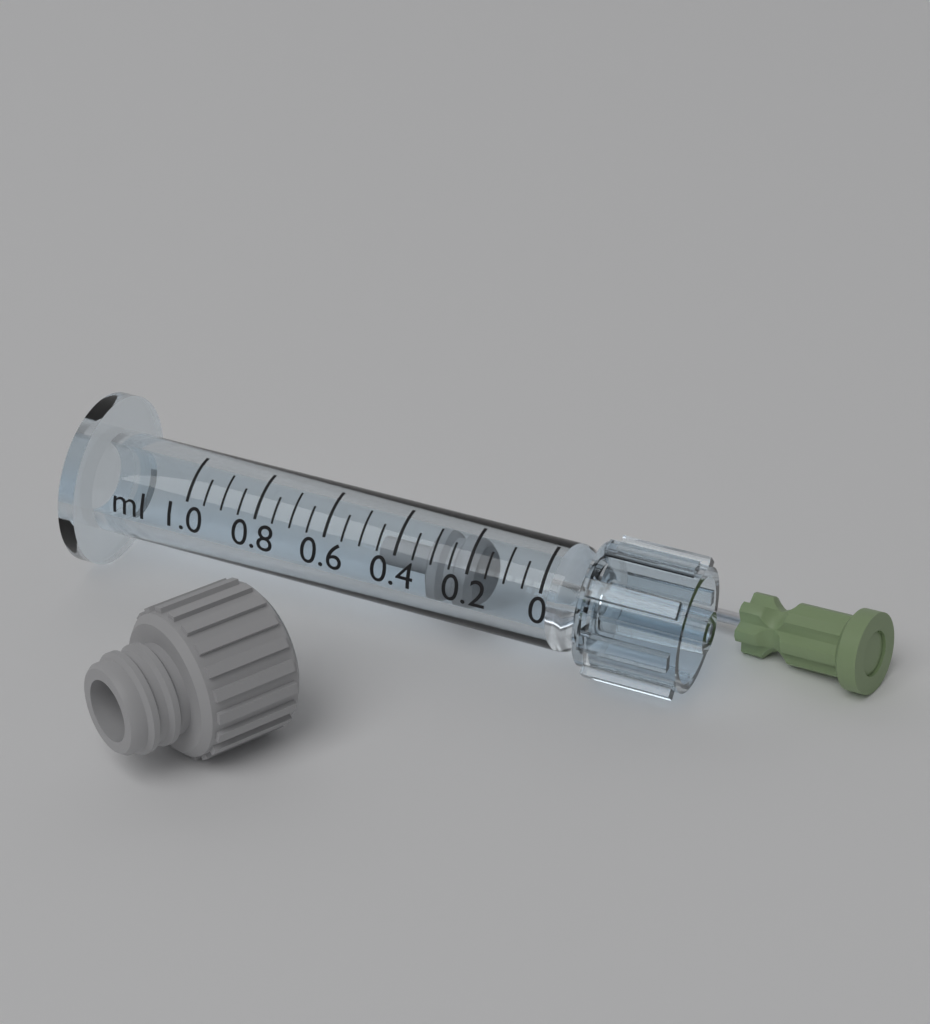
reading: 0.20 ml
